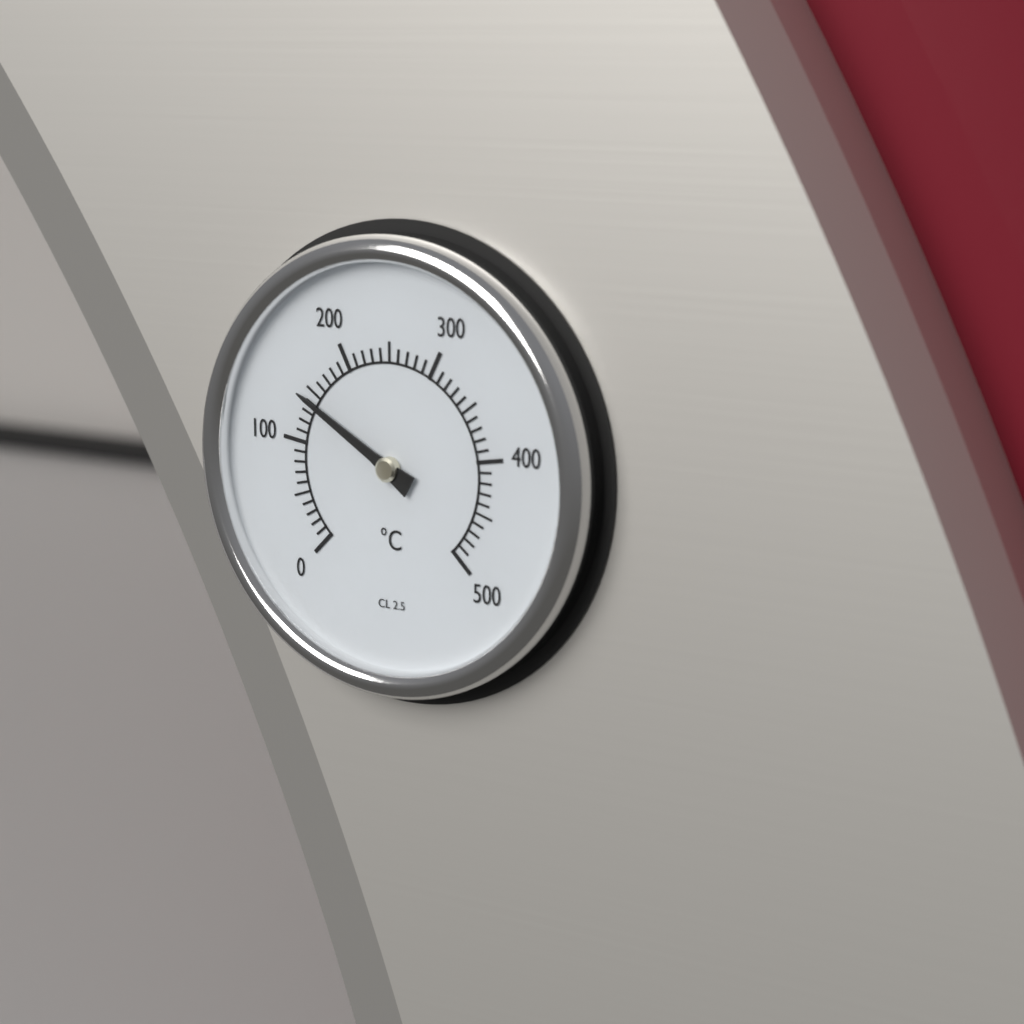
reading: 140 °C
